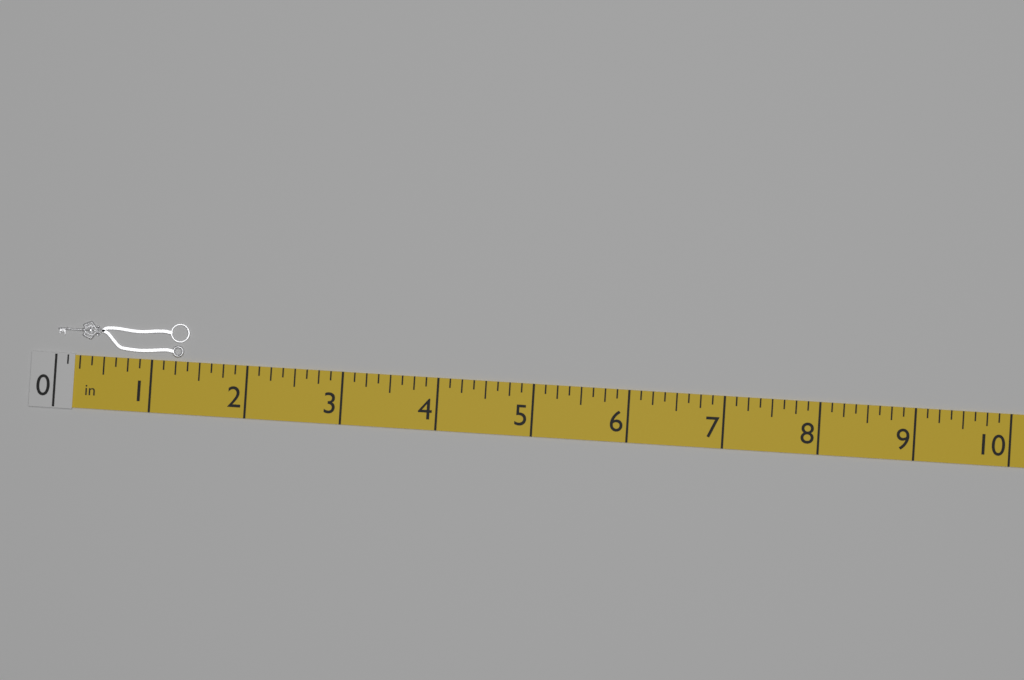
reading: 1.375 in
